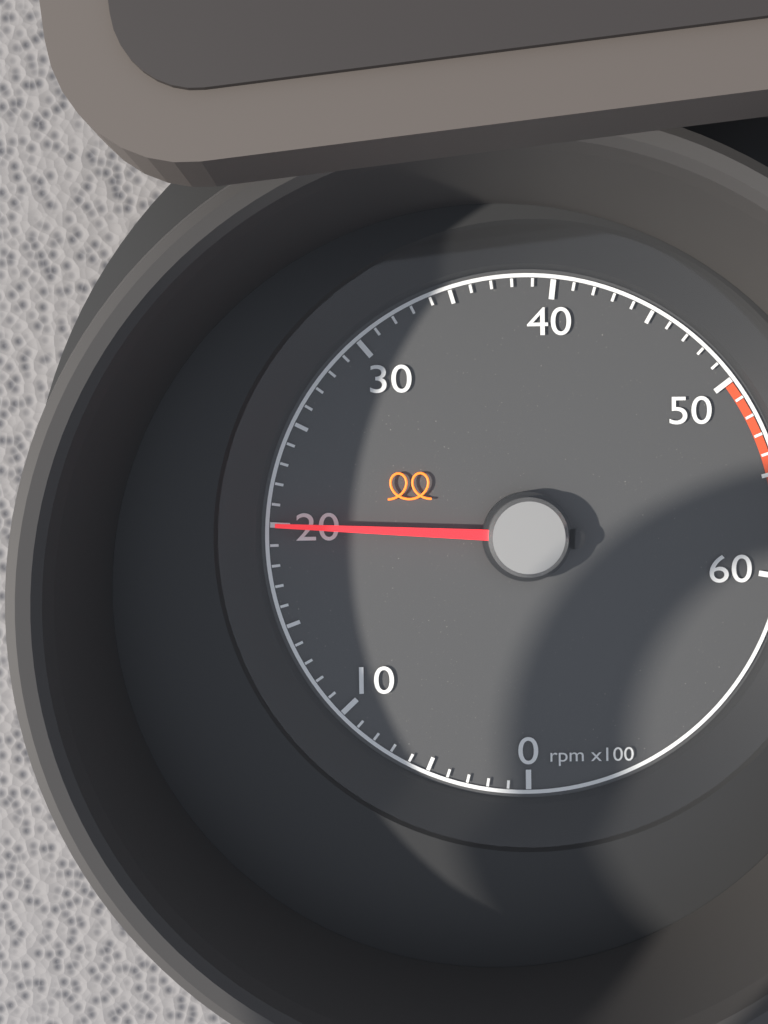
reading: 2000 rpm
